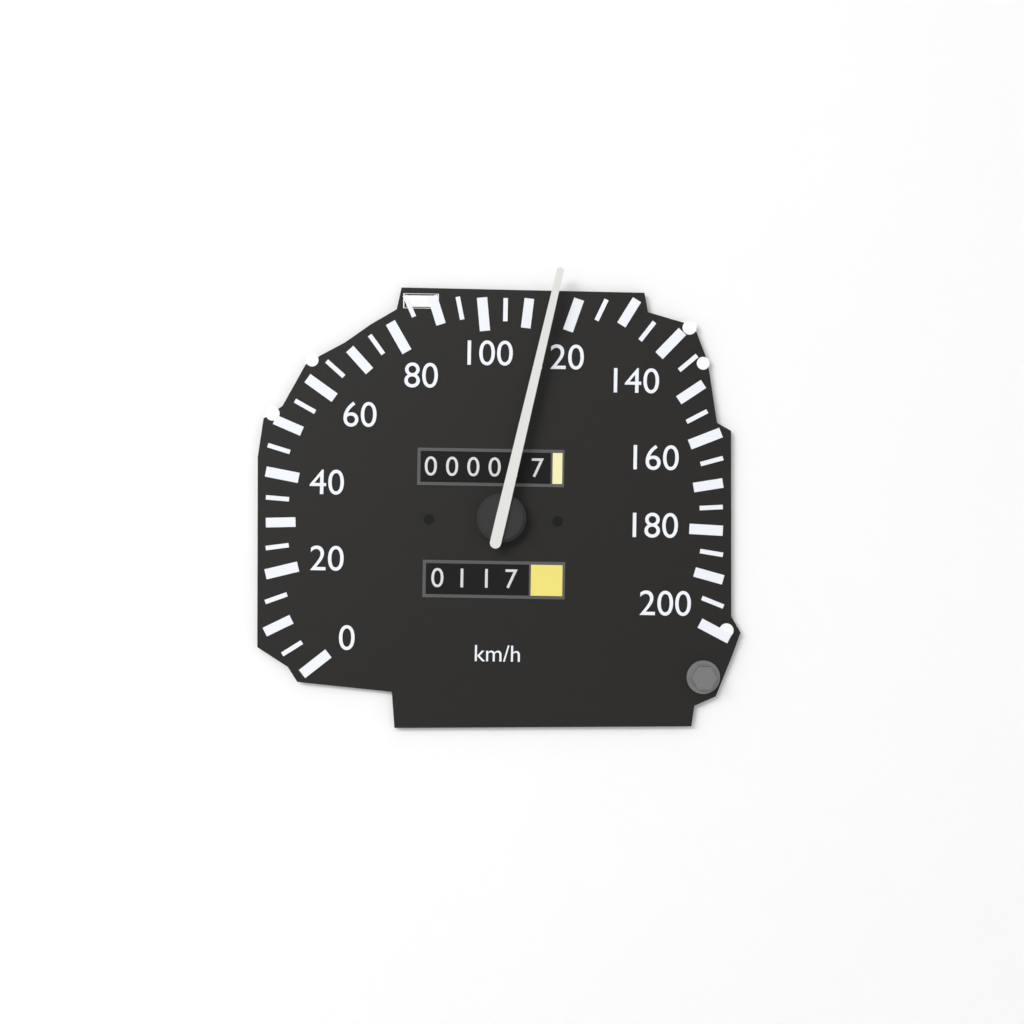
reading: 115 km/h
